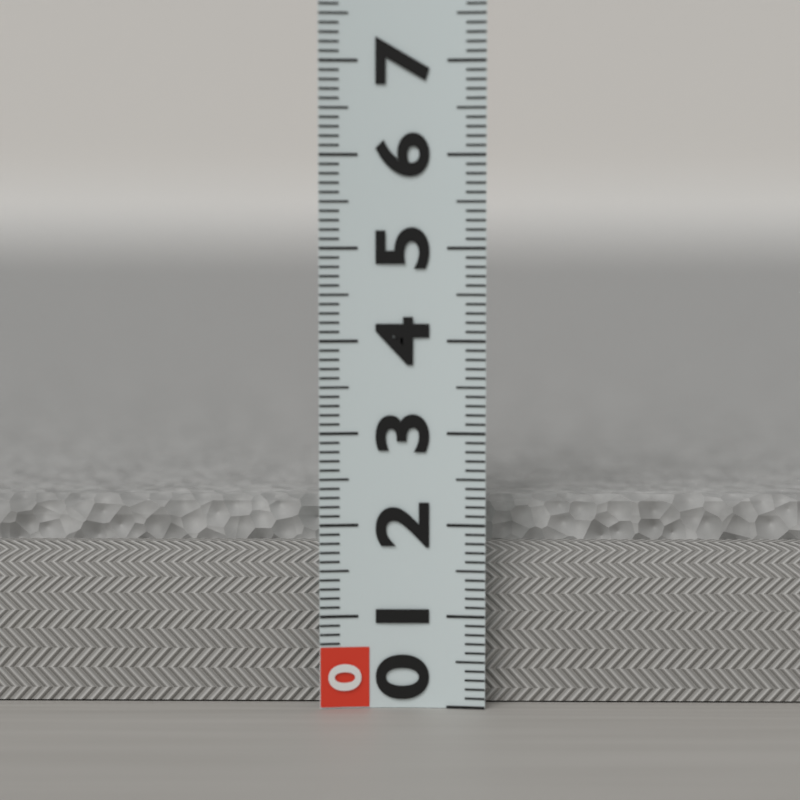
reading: 2.2 (no unit)
